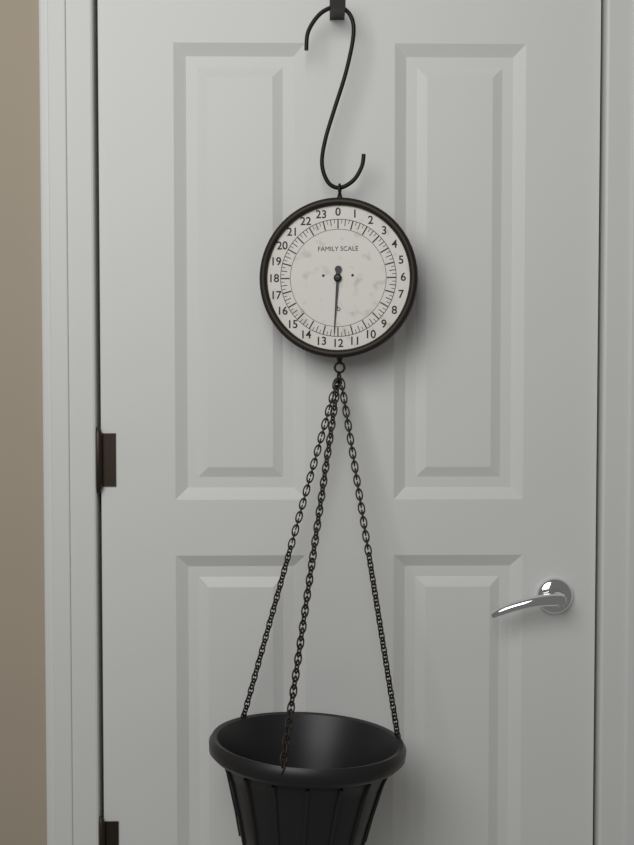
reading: 12.25 lb
